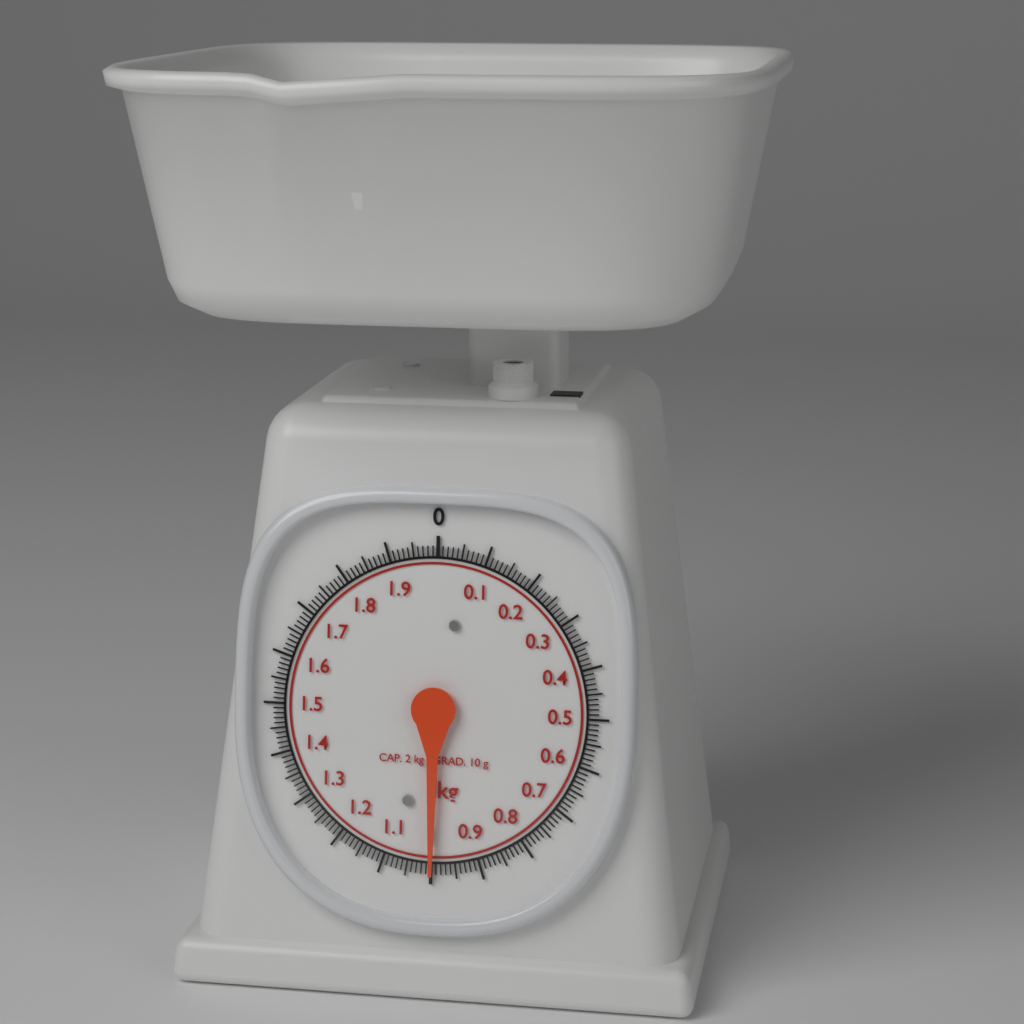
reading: 1.00 kg
